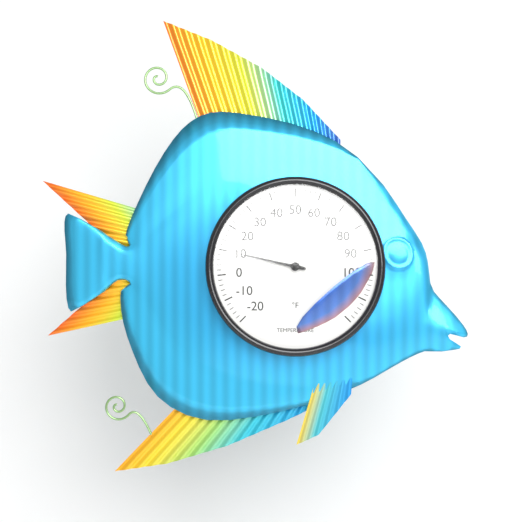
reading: 10 °F
